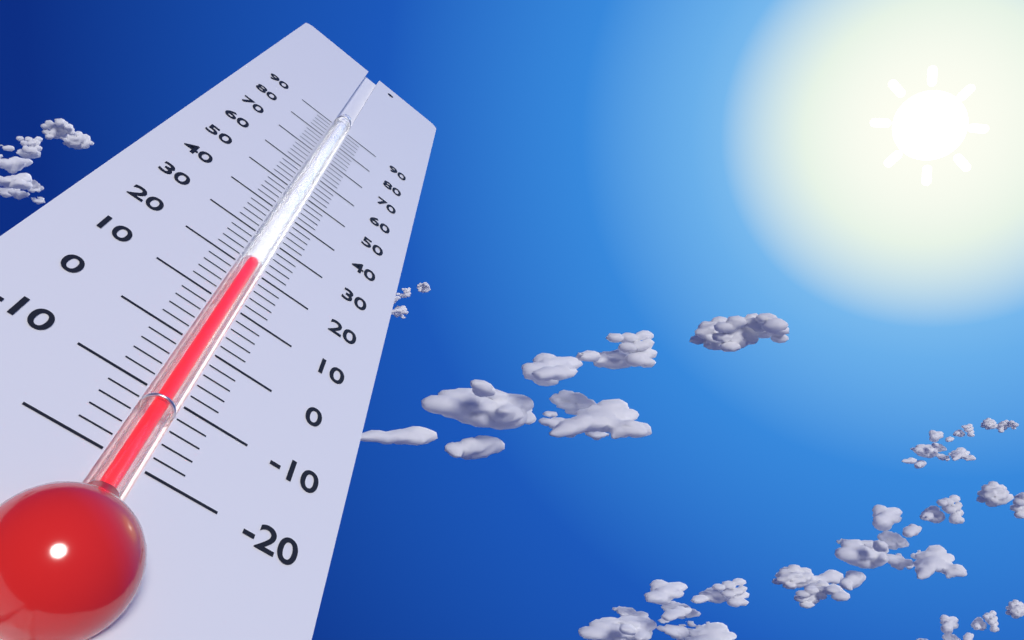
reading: 22 (no unit)
